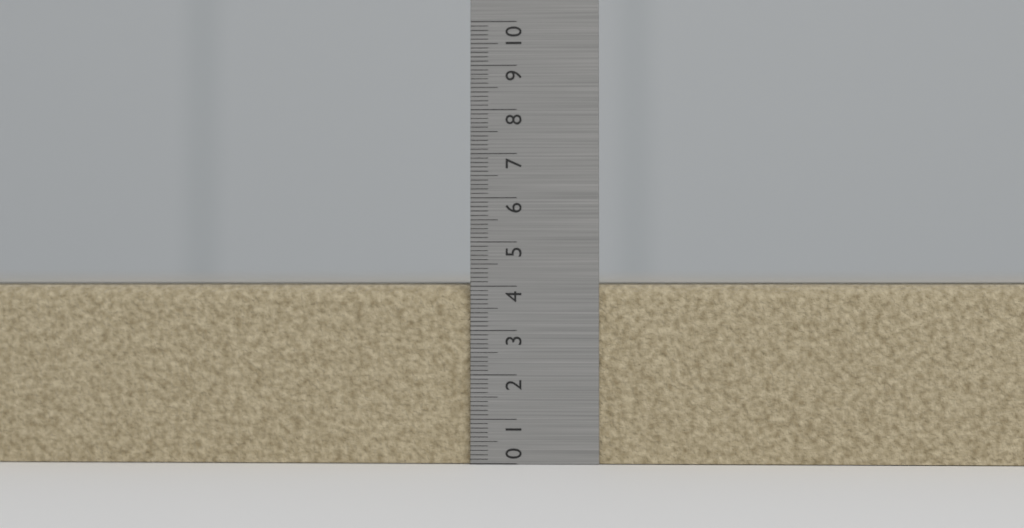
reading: 4.1 (no unit)
